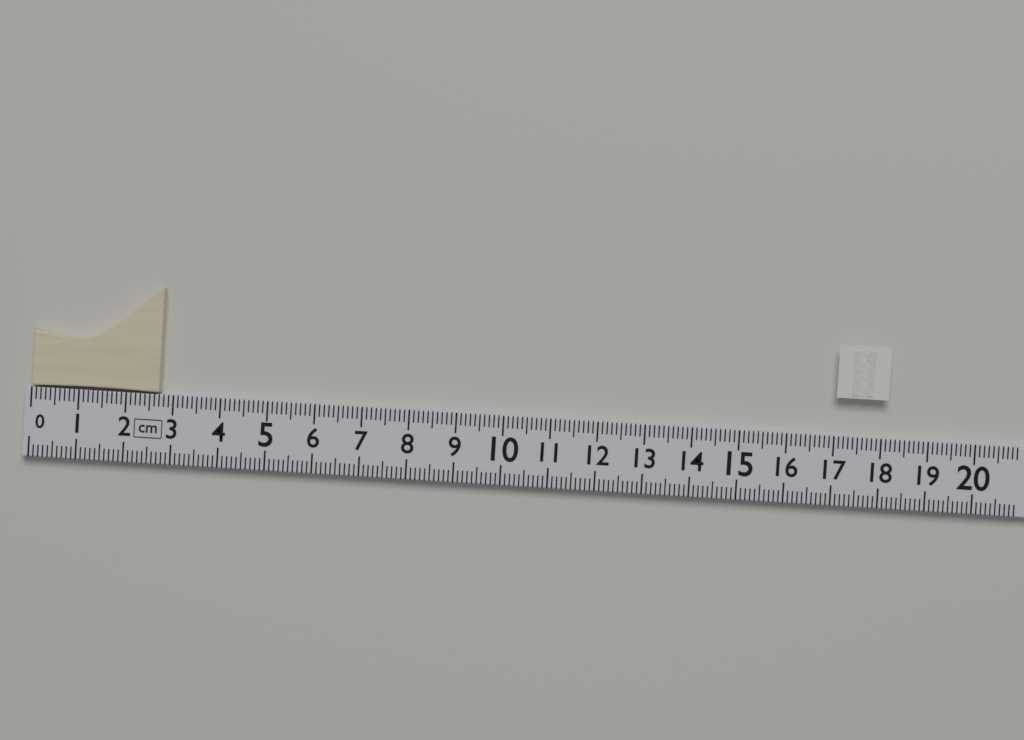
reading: 2.7 cm
